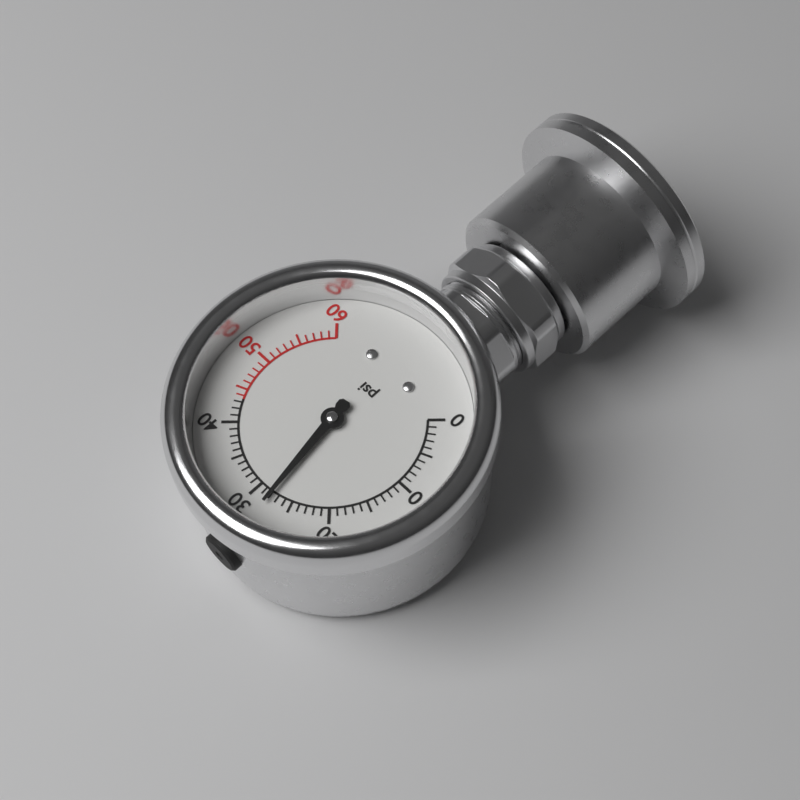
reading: 28 psi
